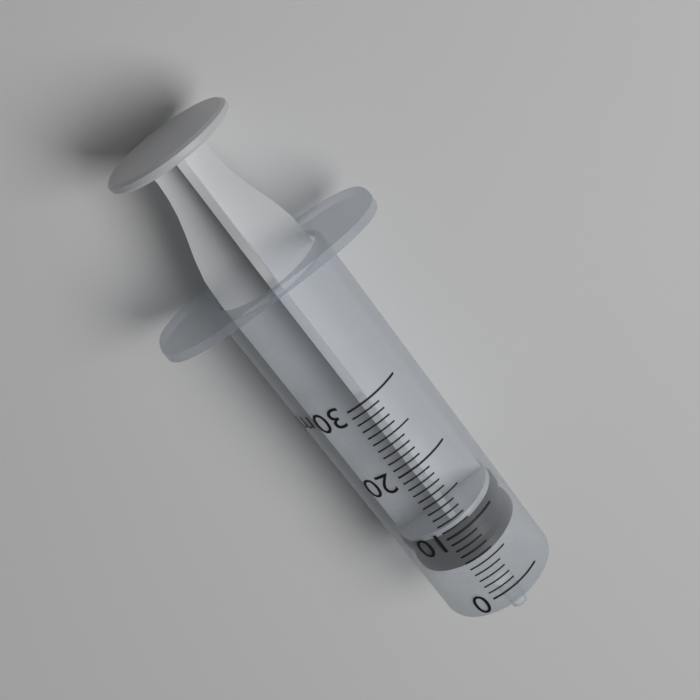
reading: 5 ml
